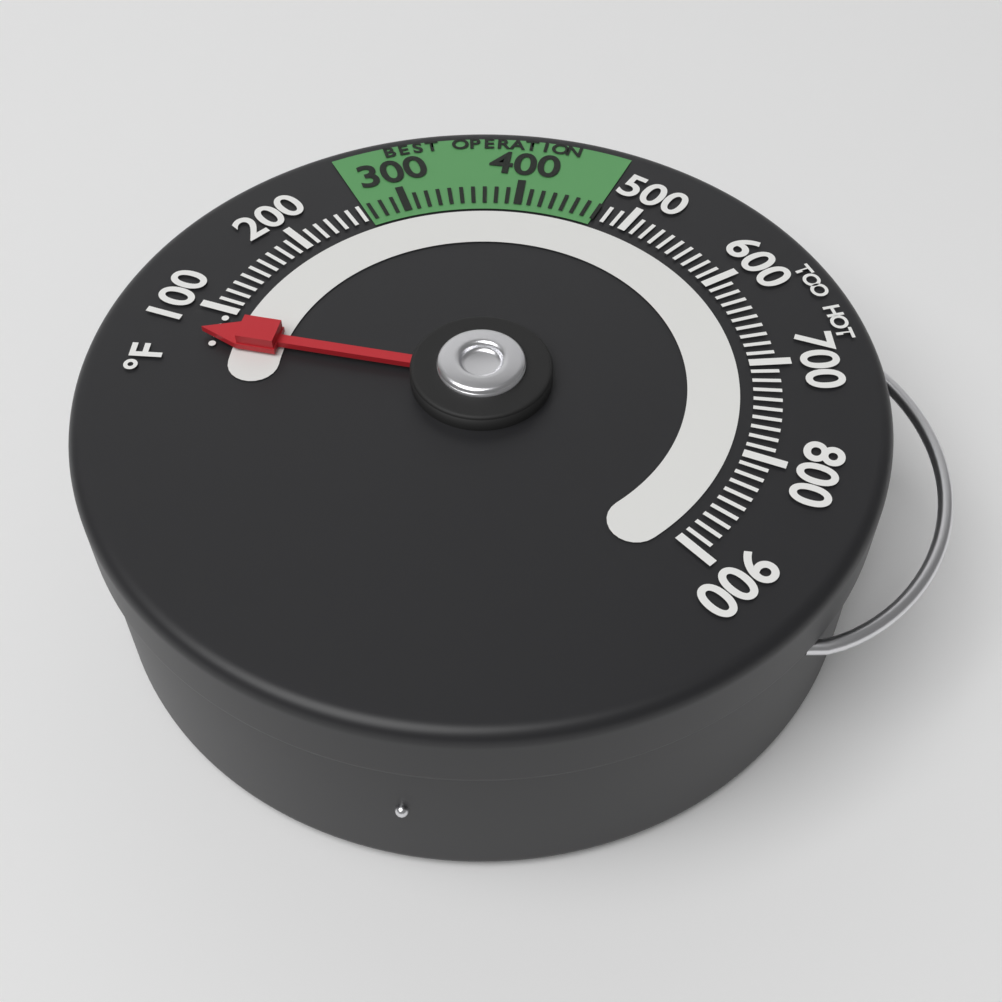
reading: 70 °F
